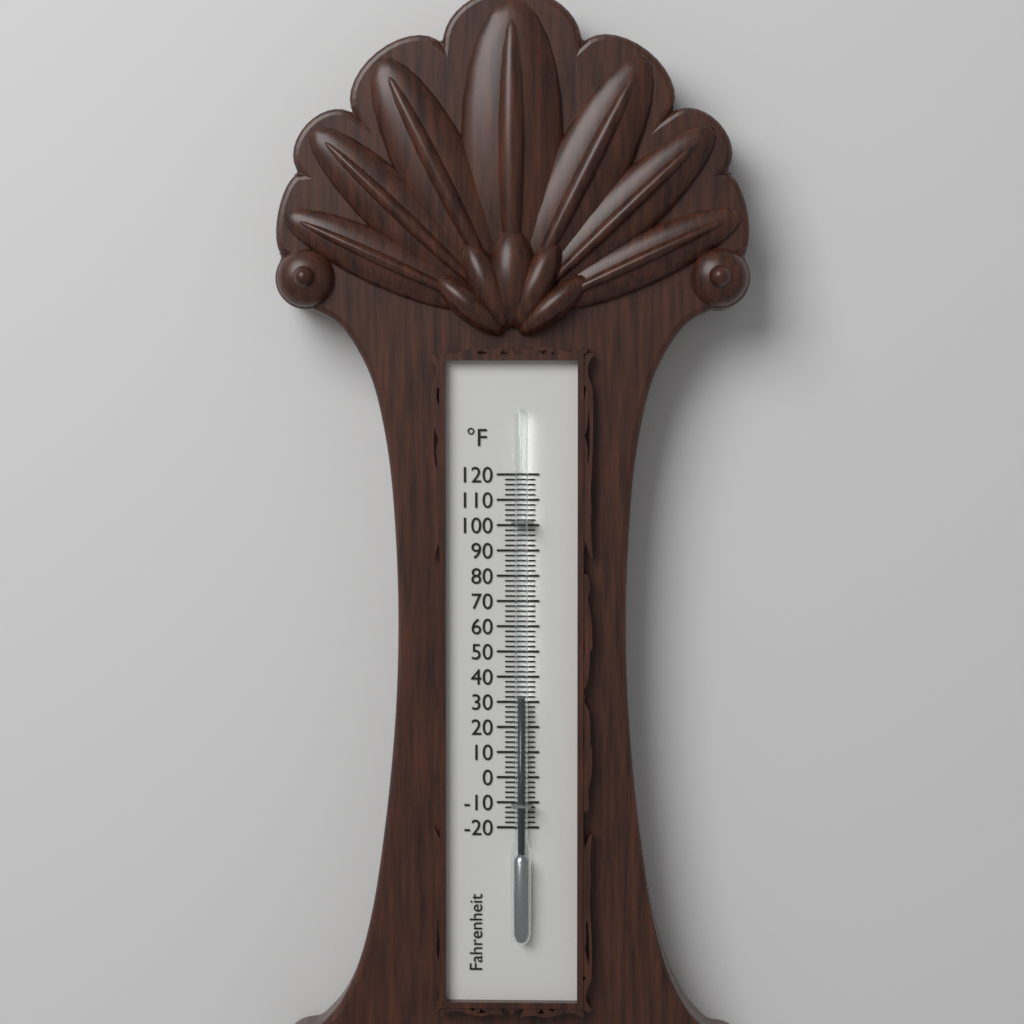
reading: 32 °F
